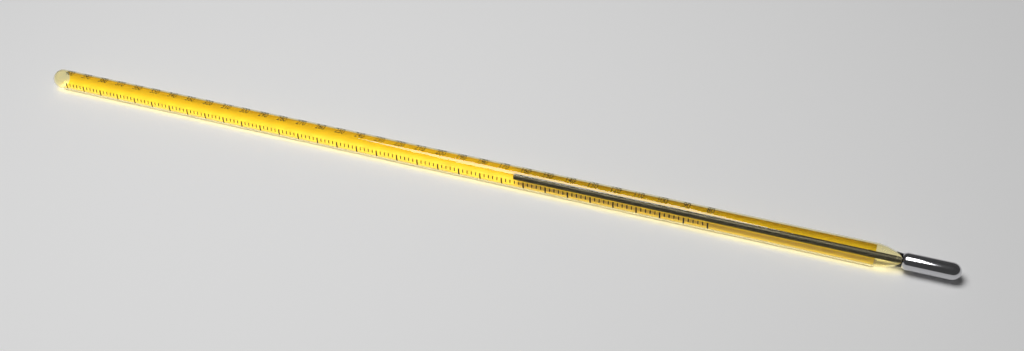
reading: 166 (no unit)
